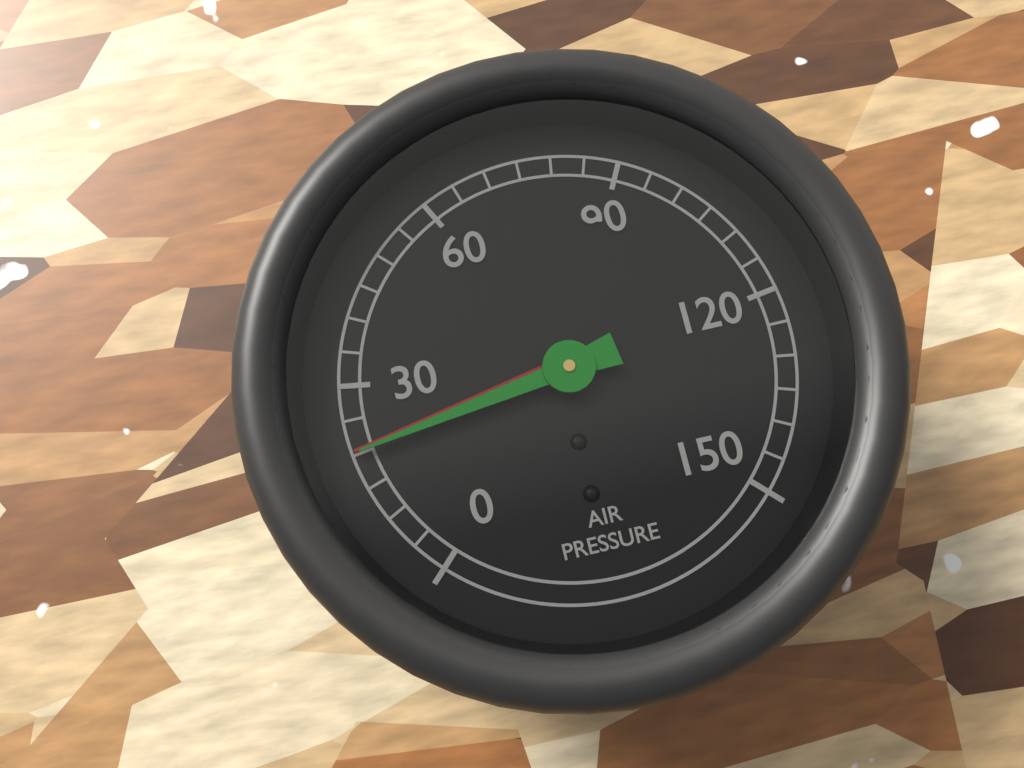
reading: 20 (no unit)
